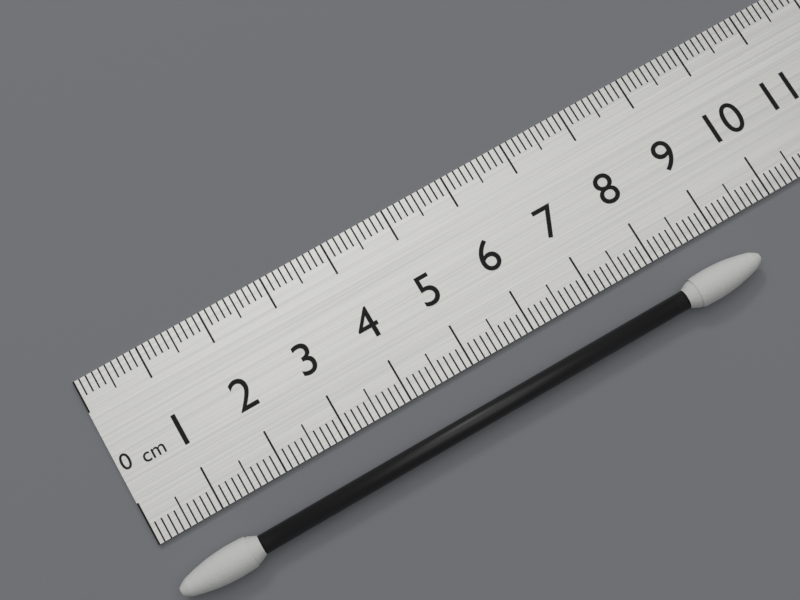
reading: 9.3 cm
